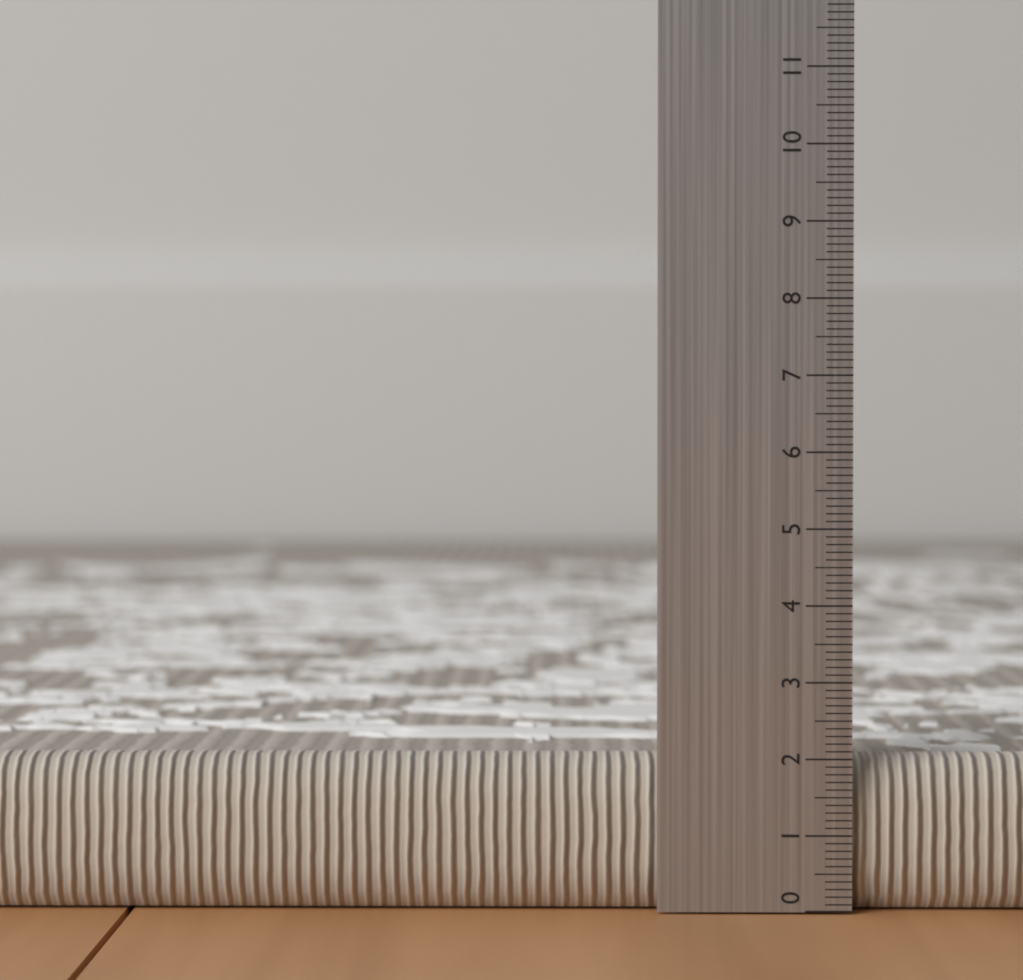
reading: 2.0 (no unit)
